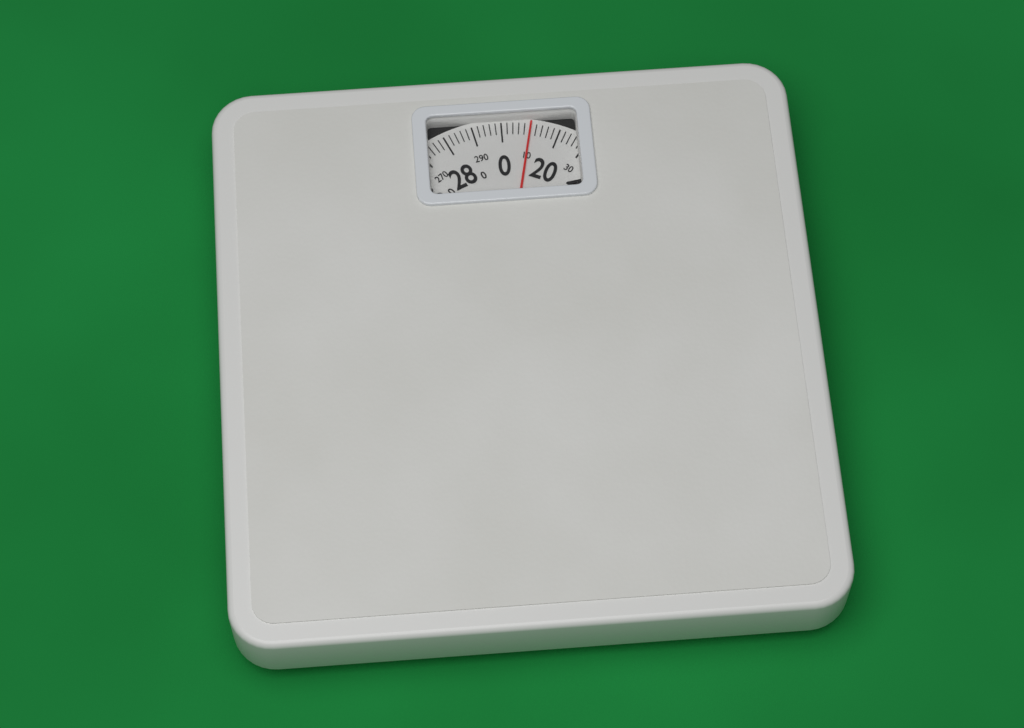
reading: 10 (no unit)
